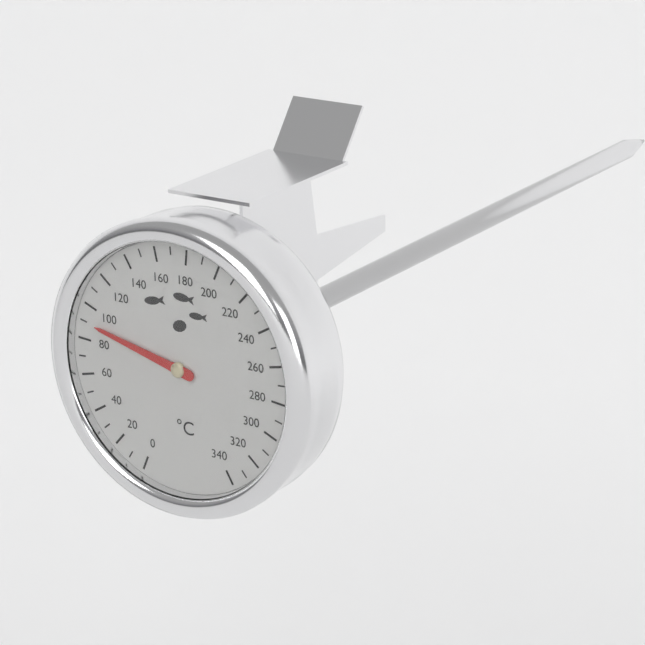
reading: 90 °C
